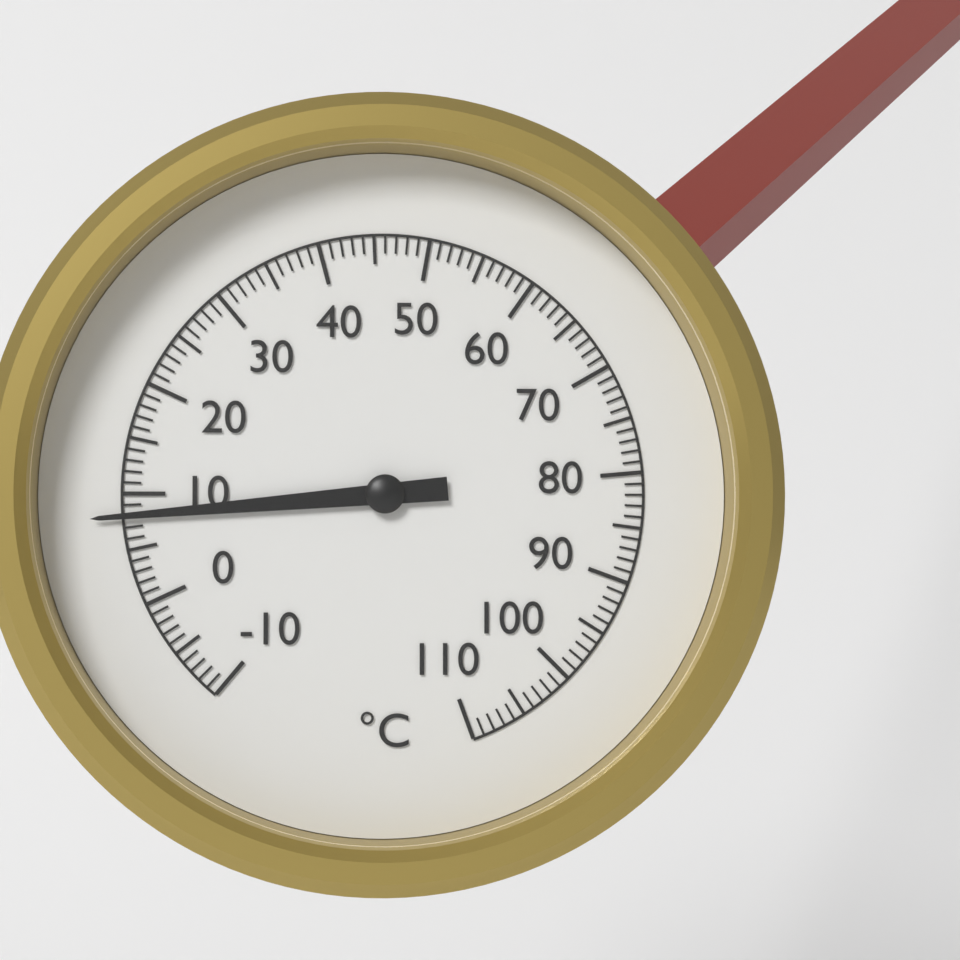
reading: 8 °C
